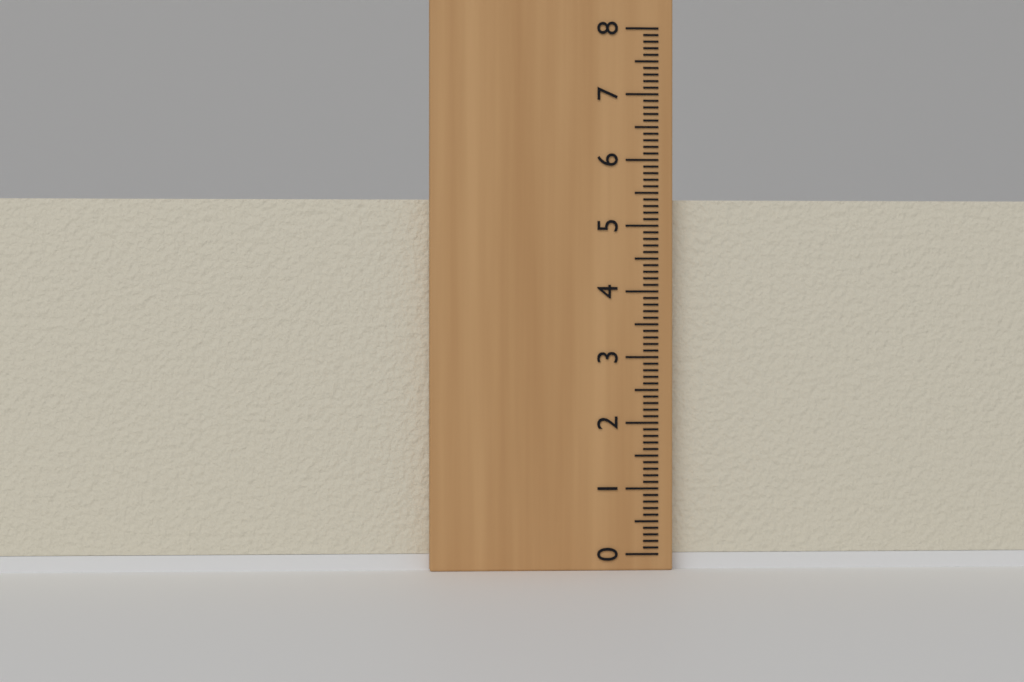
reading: 5.4 (no unit)
